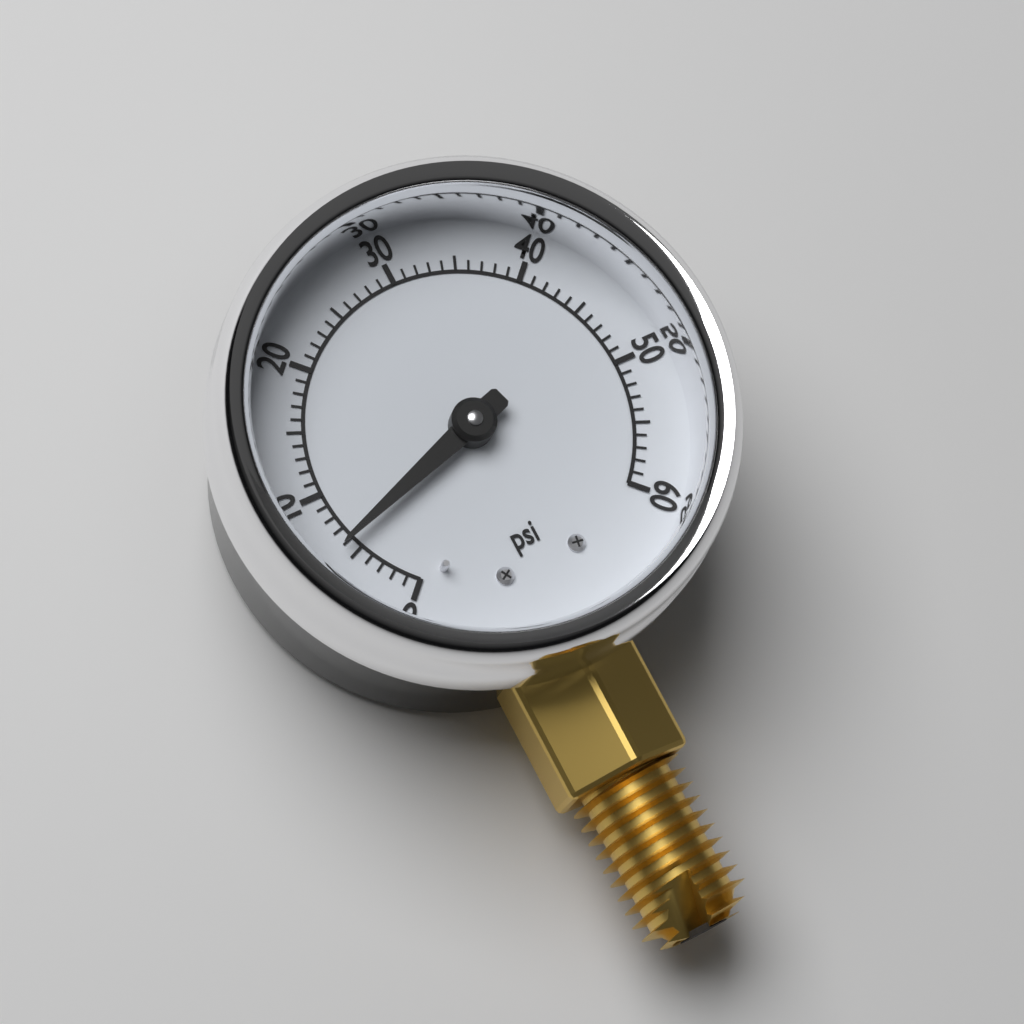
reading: 6 psi
